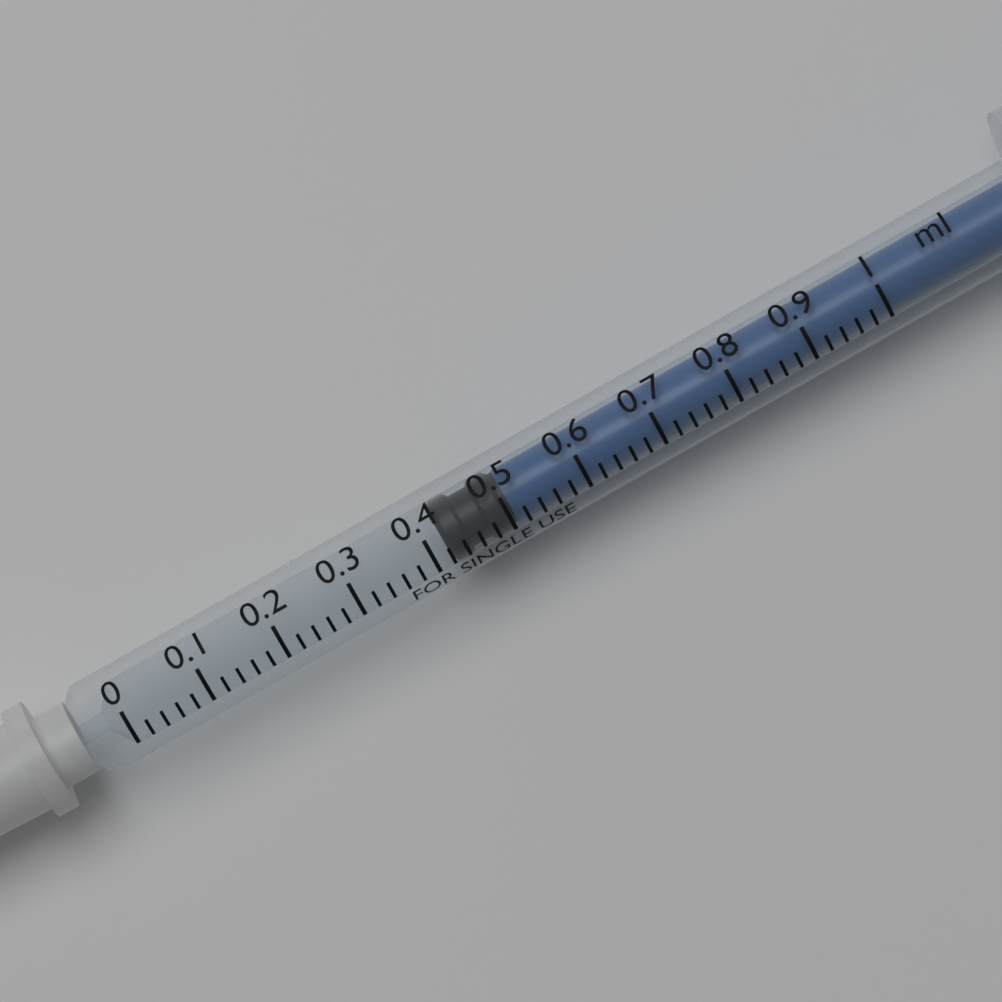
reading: 0.42 ml
